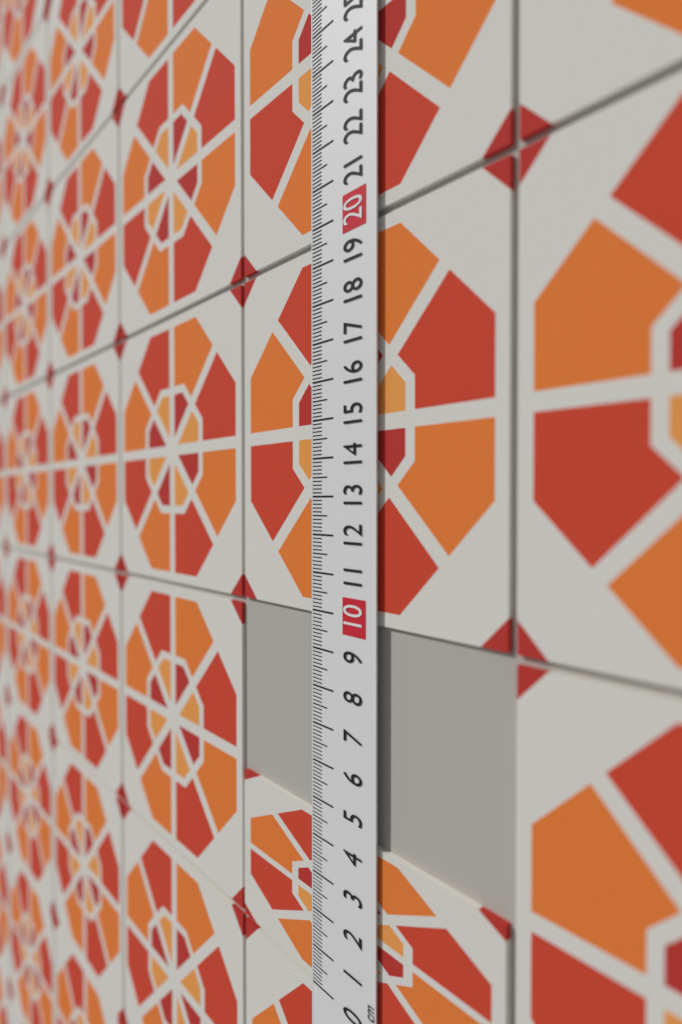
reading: 4.5 cm
